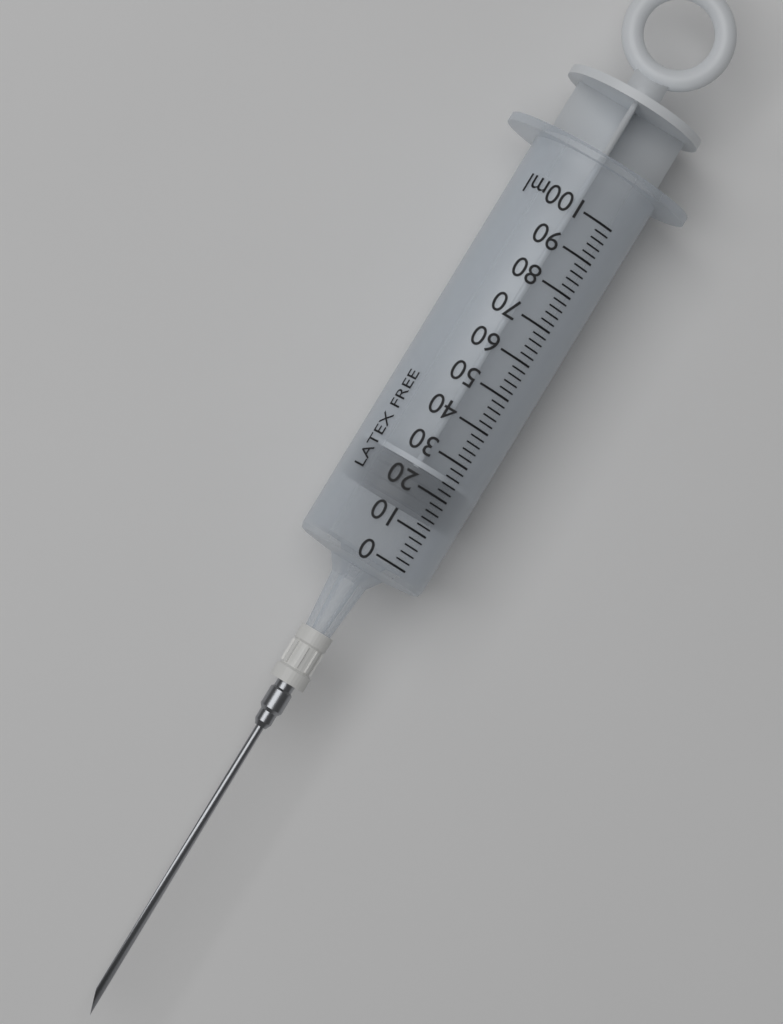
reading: 14 ml
